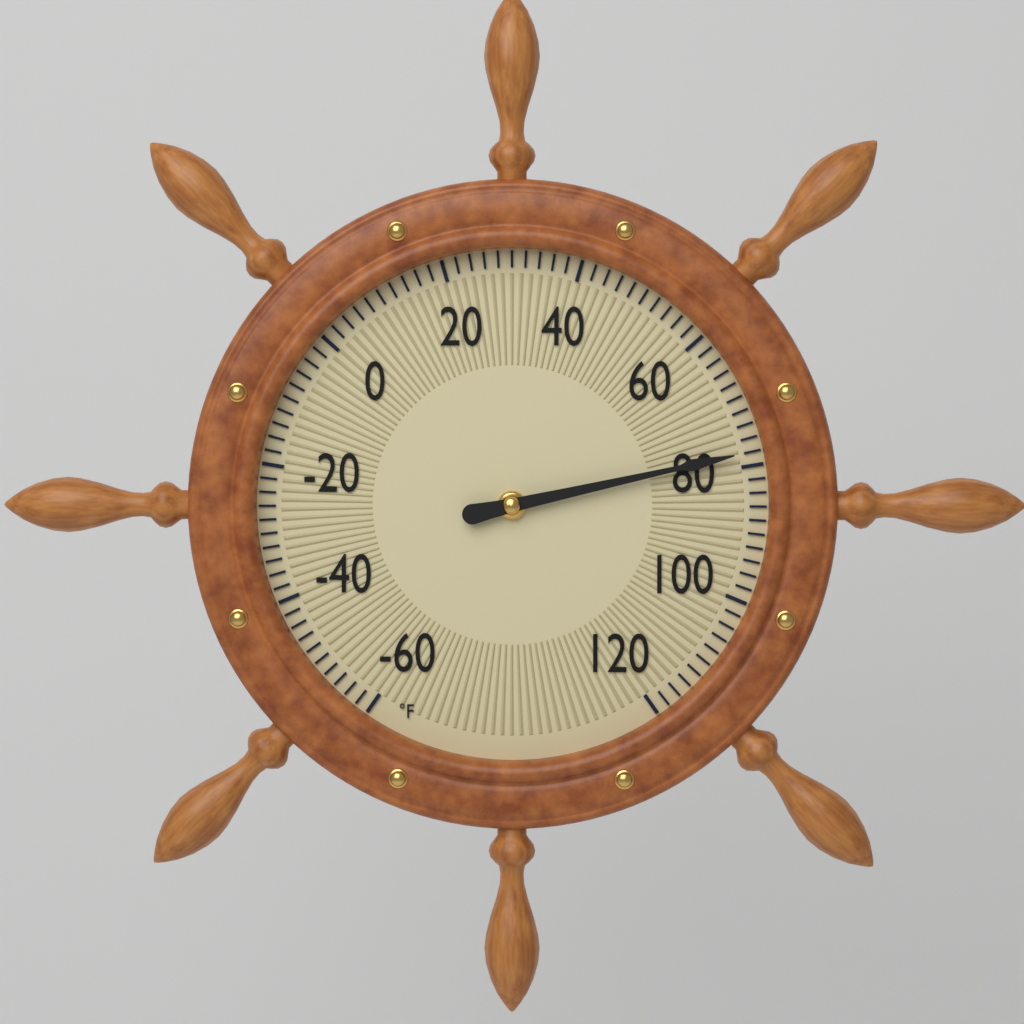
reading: 78 °F
